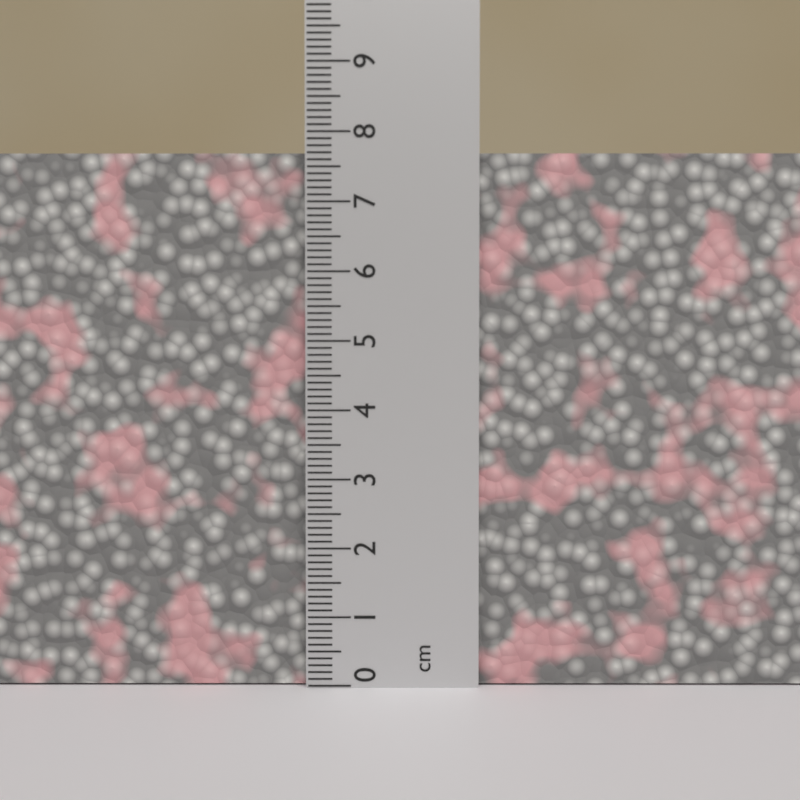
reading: 7.7 cm
